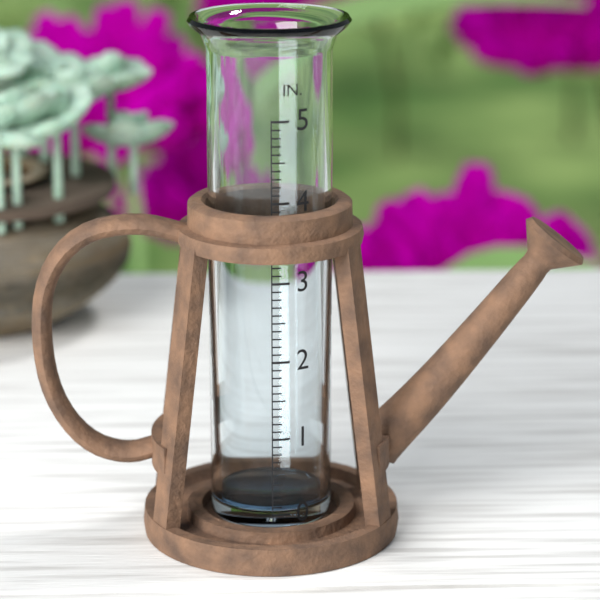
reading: 0.1 in
